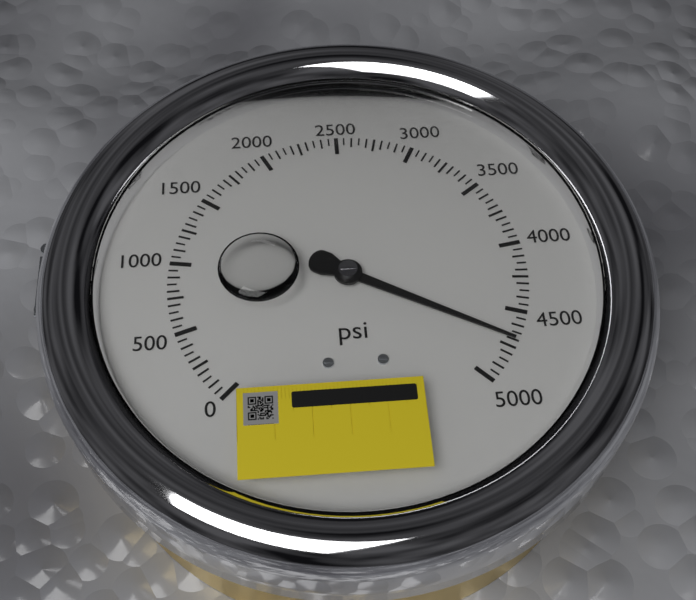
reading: 4700 psi
